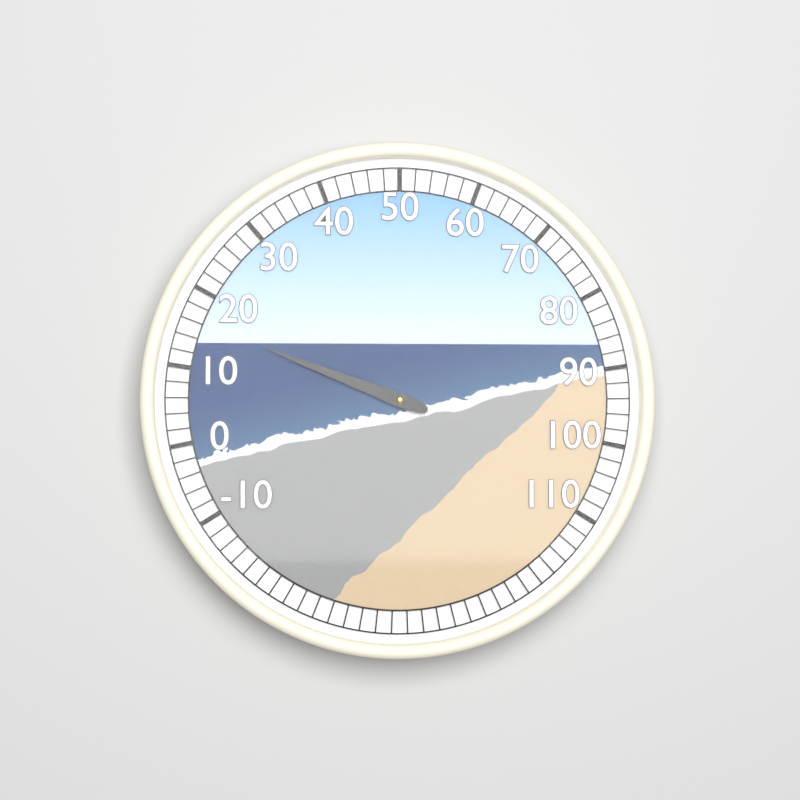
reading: 16 (no unit)
